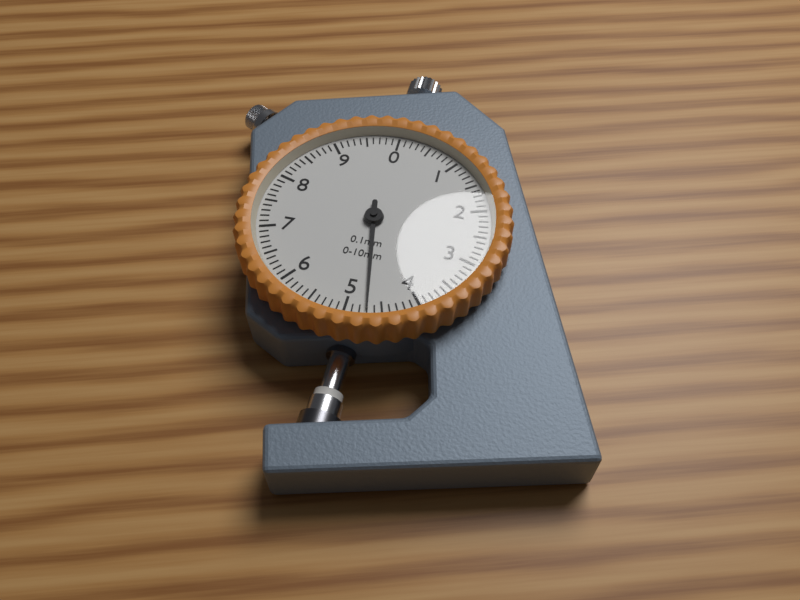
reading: 4.7 mm
